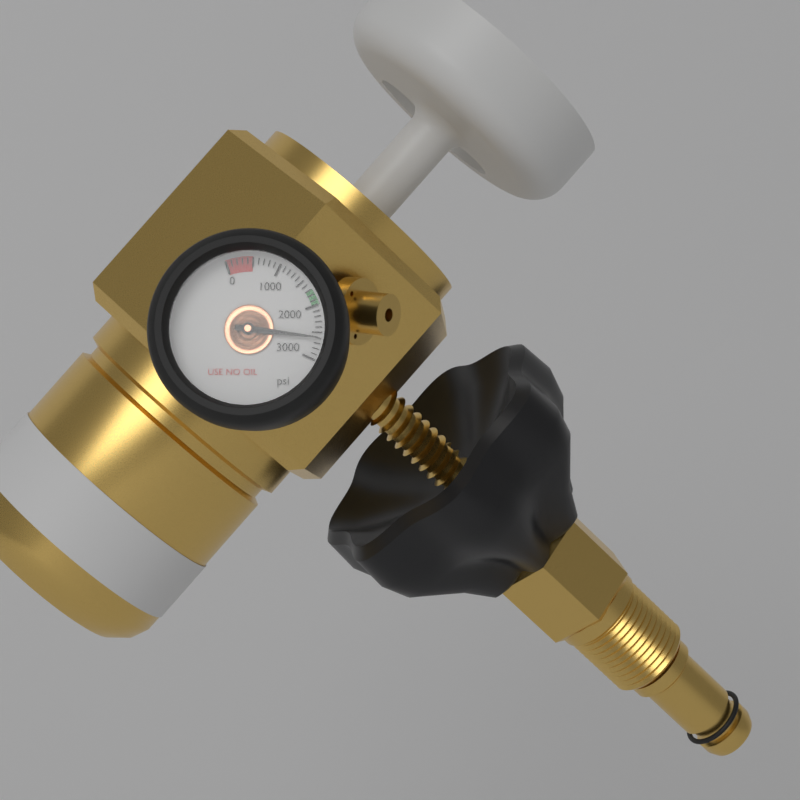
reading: 2600 psi
